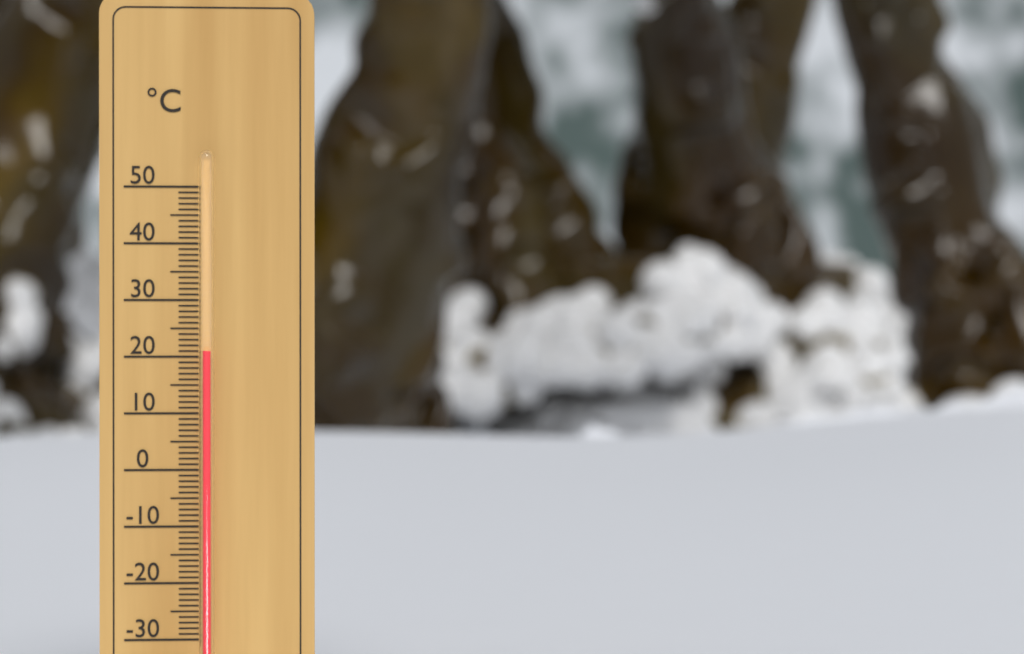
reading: 21 °C
